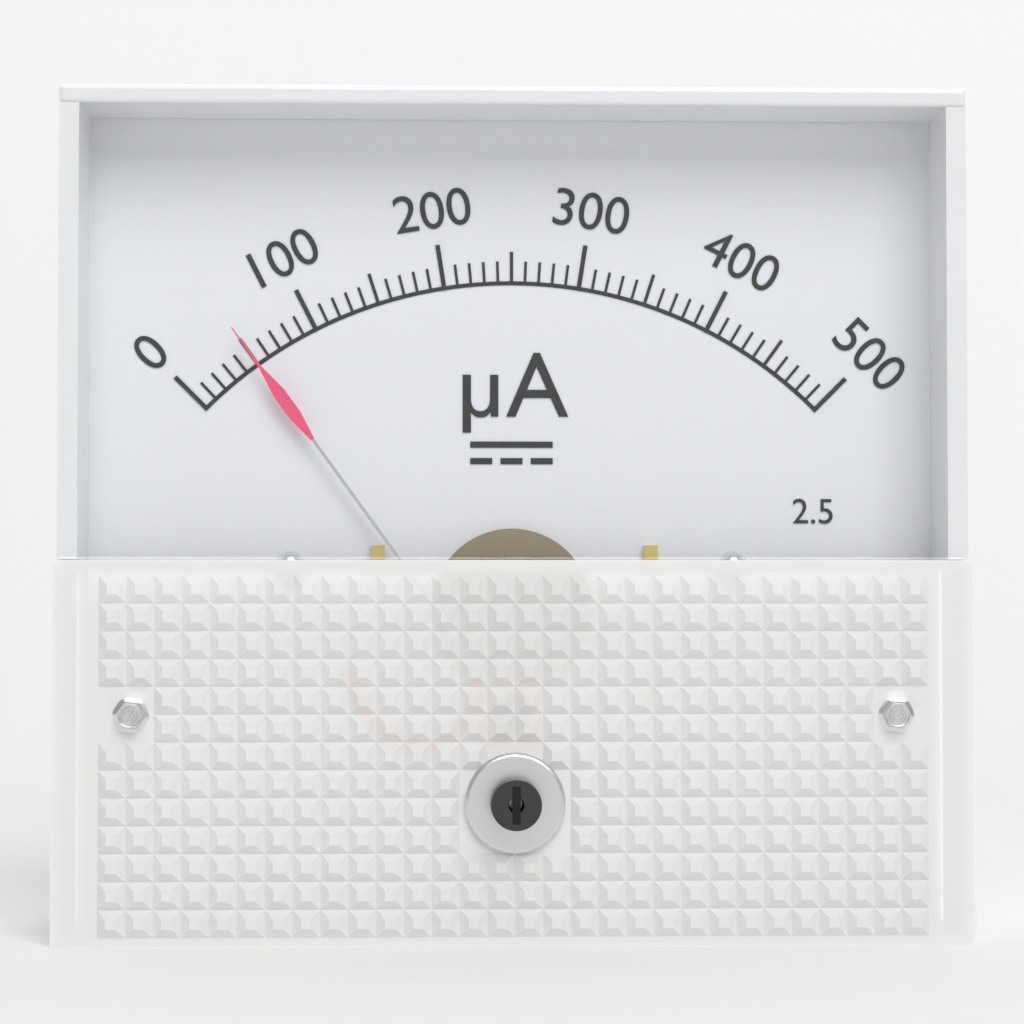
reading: 50 µA
